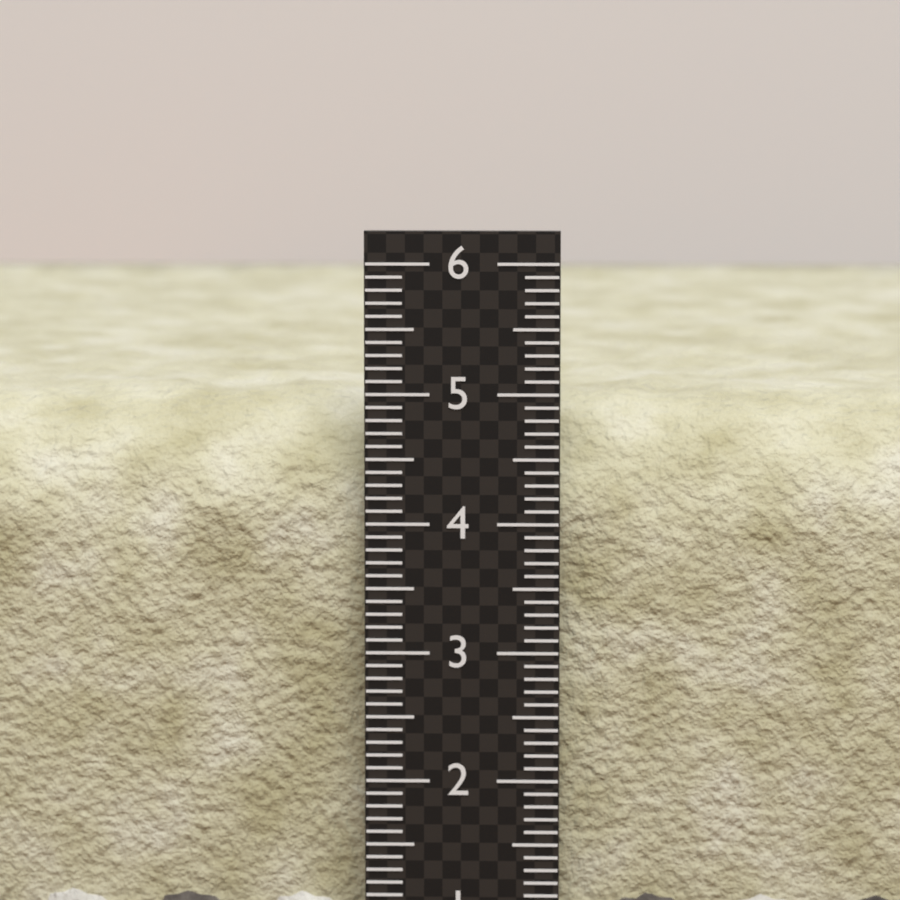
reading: 5.0 (no unit)
